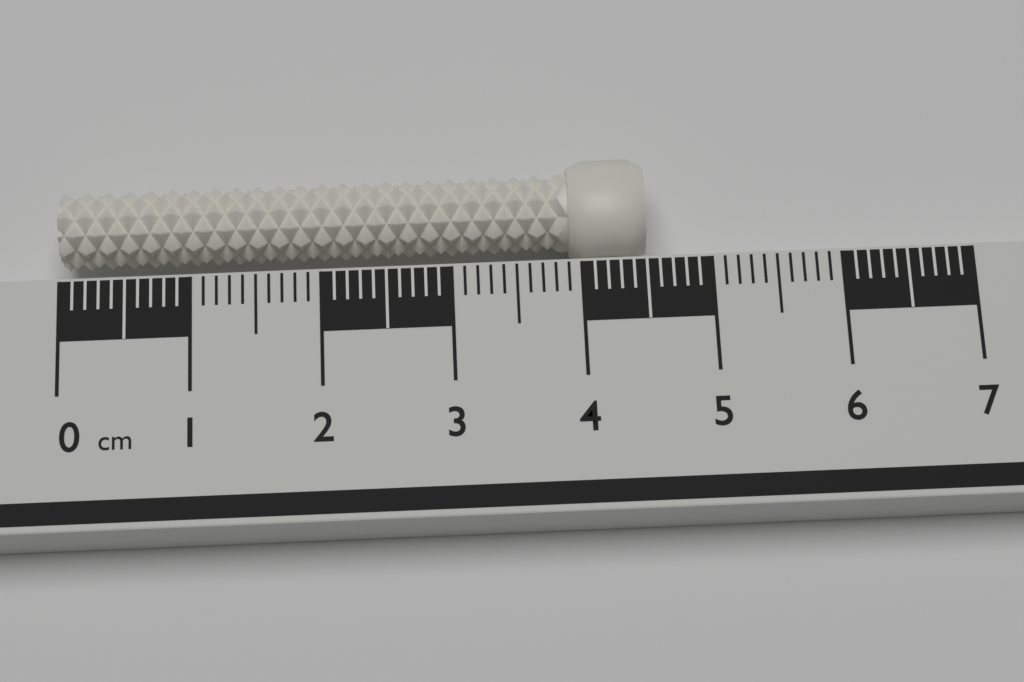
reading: 4.5 cm
